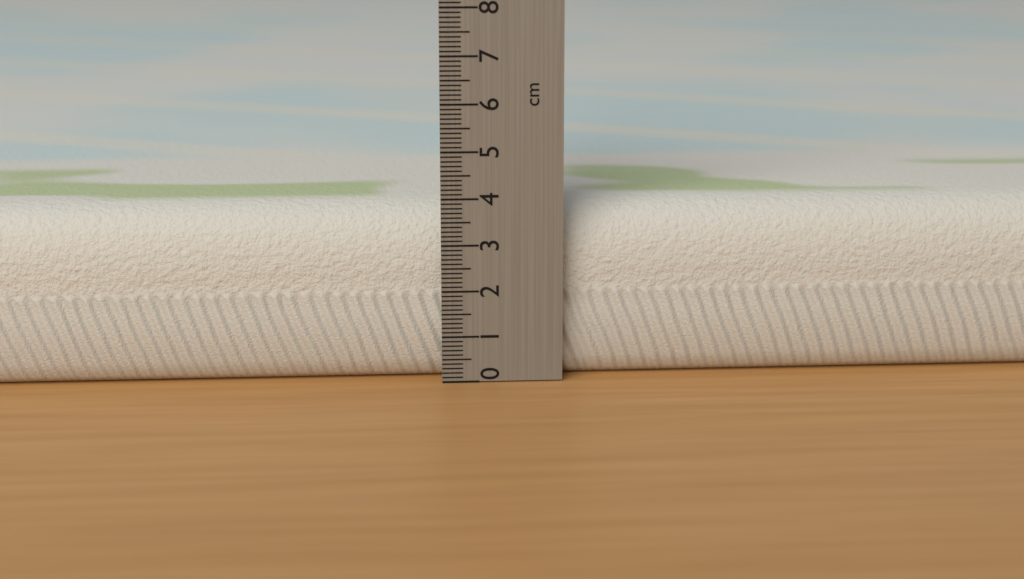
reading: 3.8 cm
